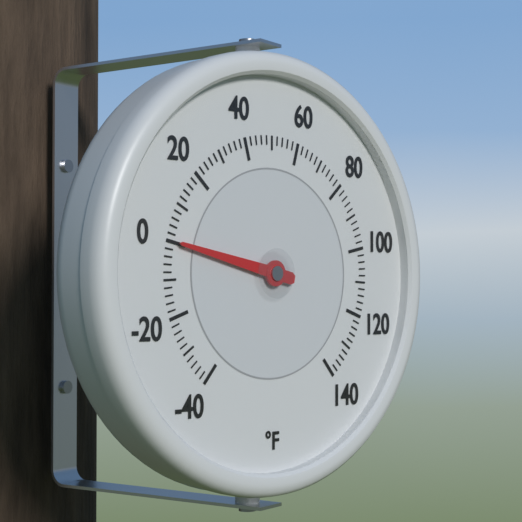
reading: 0 °F
